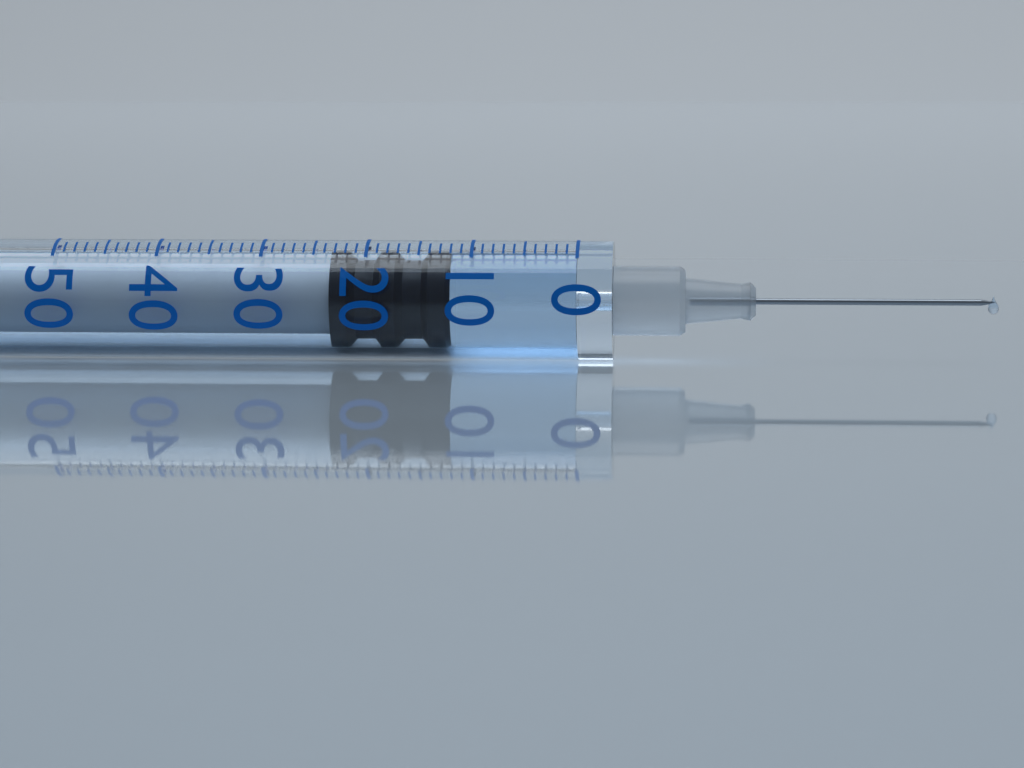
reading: 12 (no unit)
